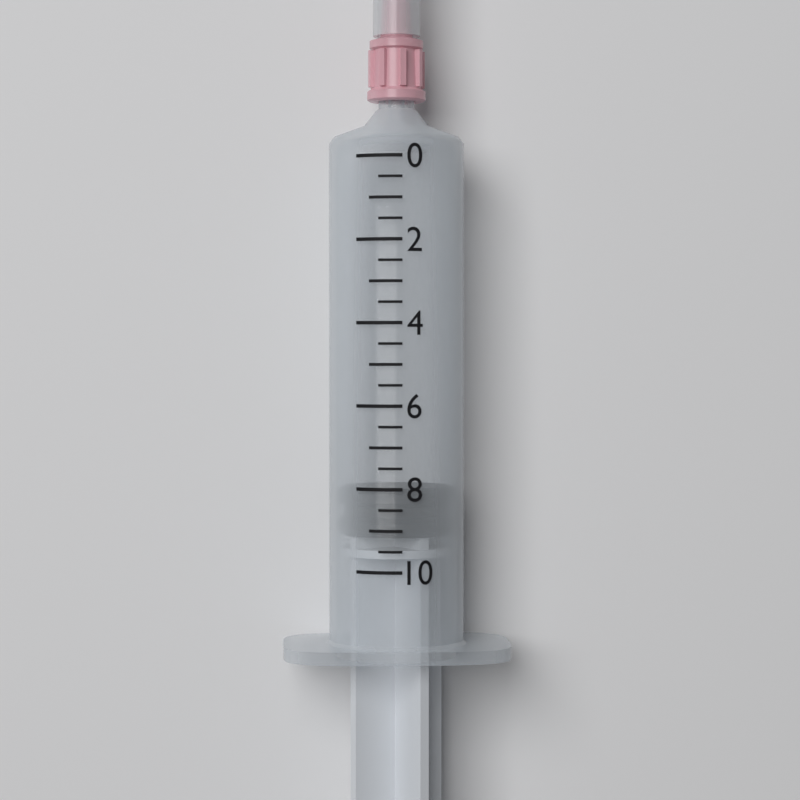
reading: 8.0 (no unit)
